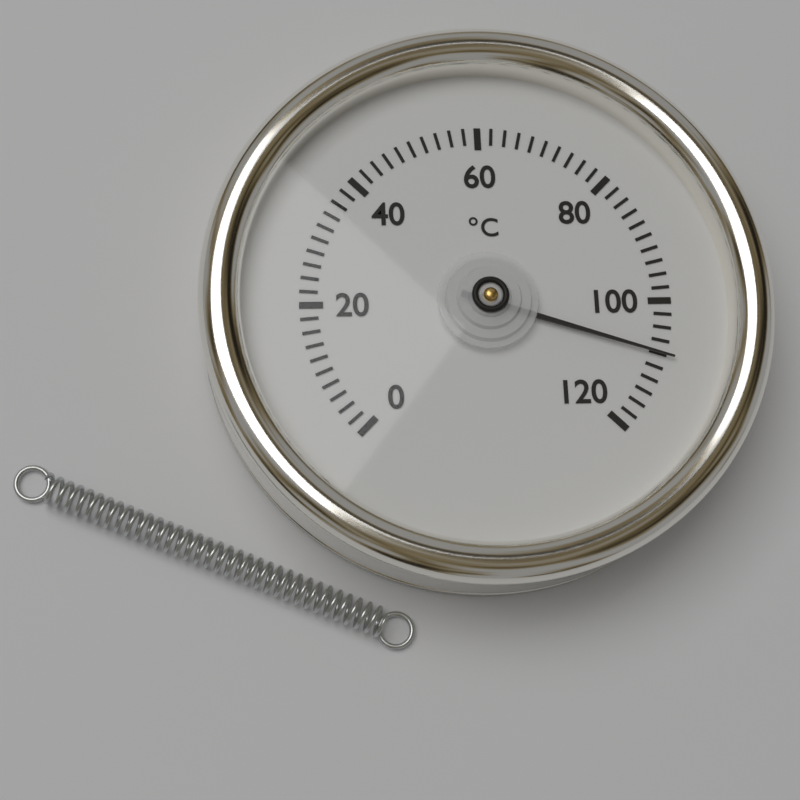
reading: 108 °C
